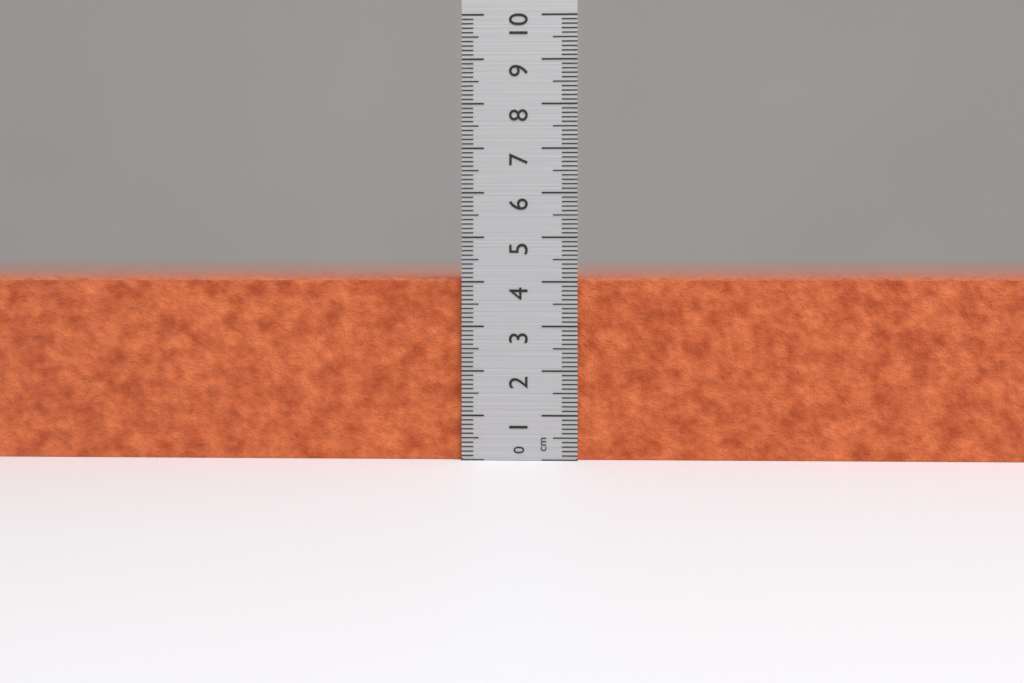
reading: 4.1 cm
